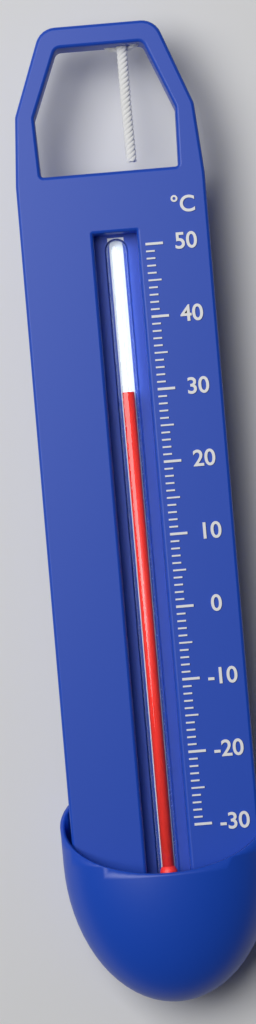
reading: 30 °C
